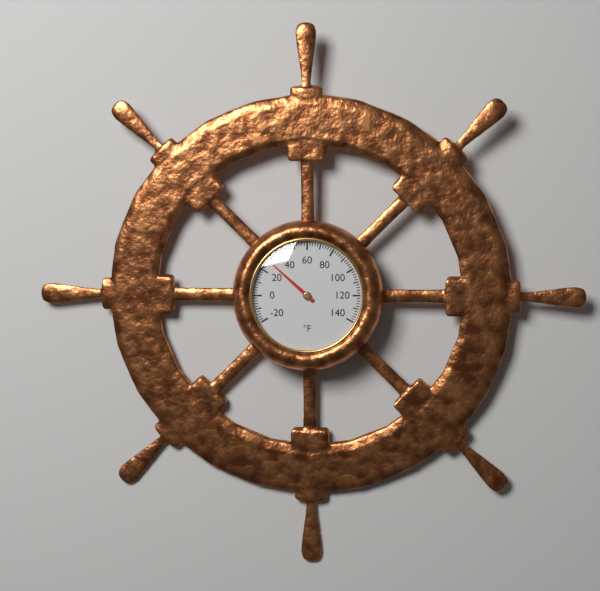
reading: 28 °F
